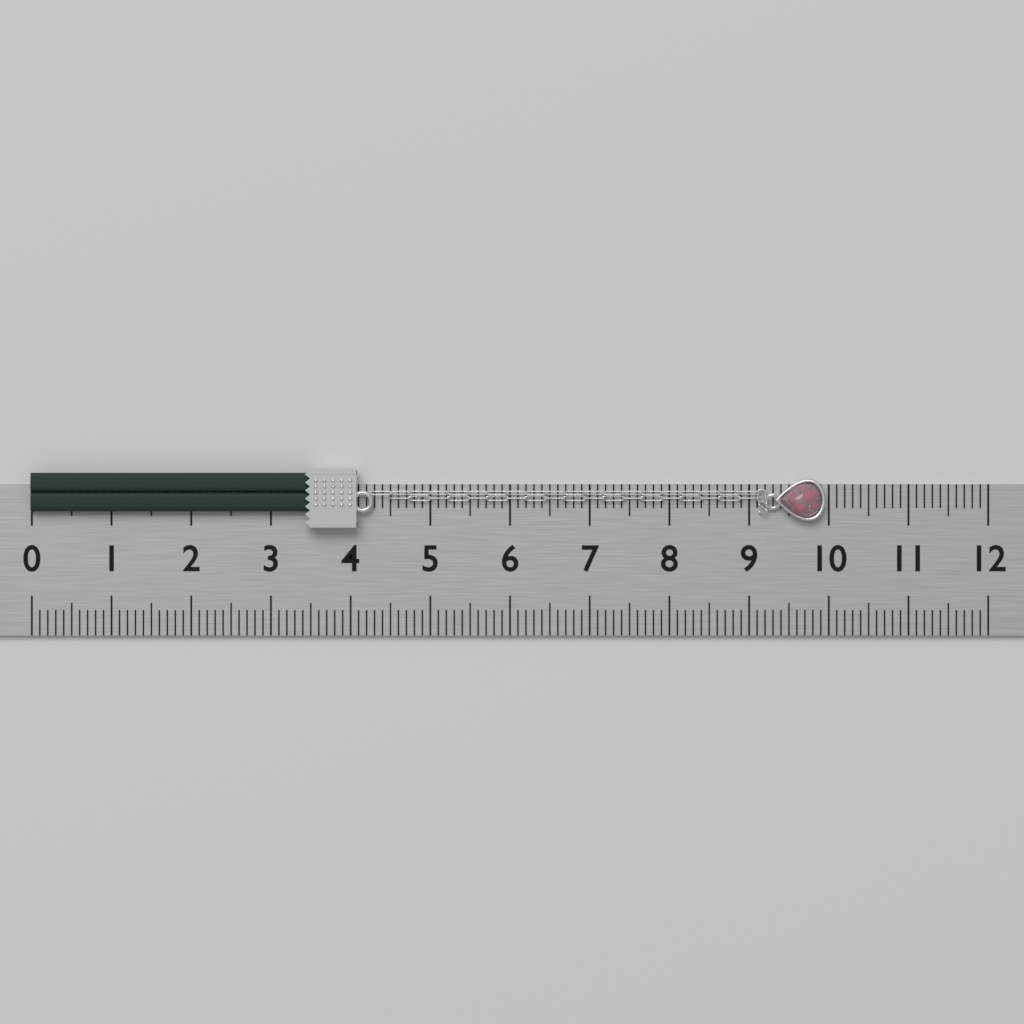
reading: 9.95 (no unit)
